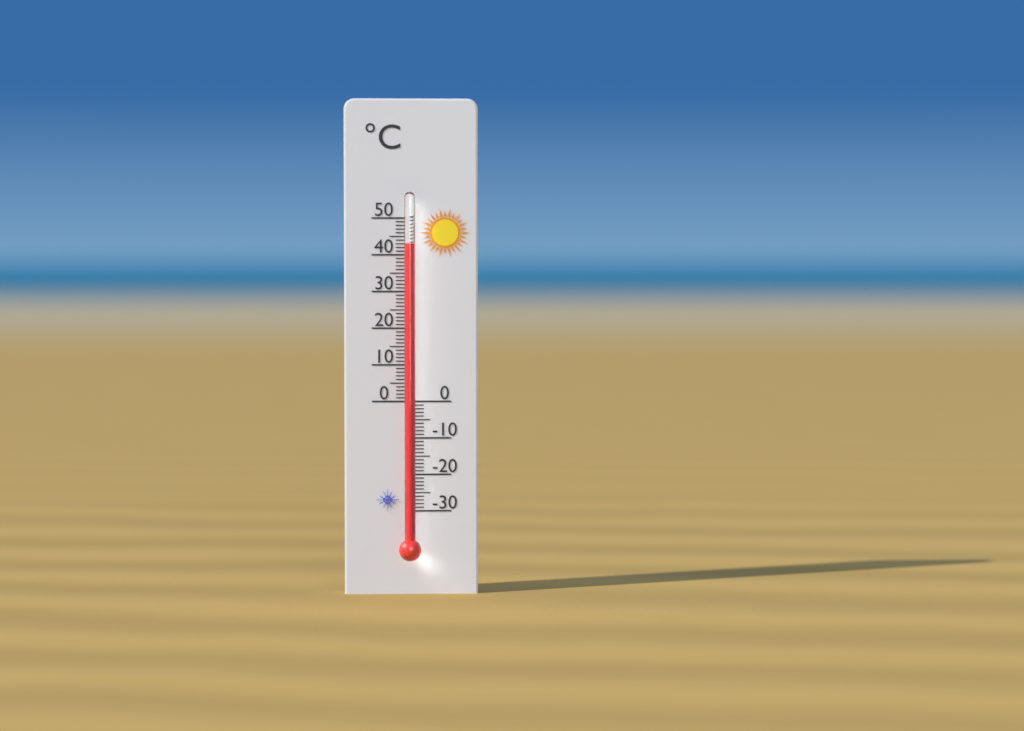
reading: 43 °C
